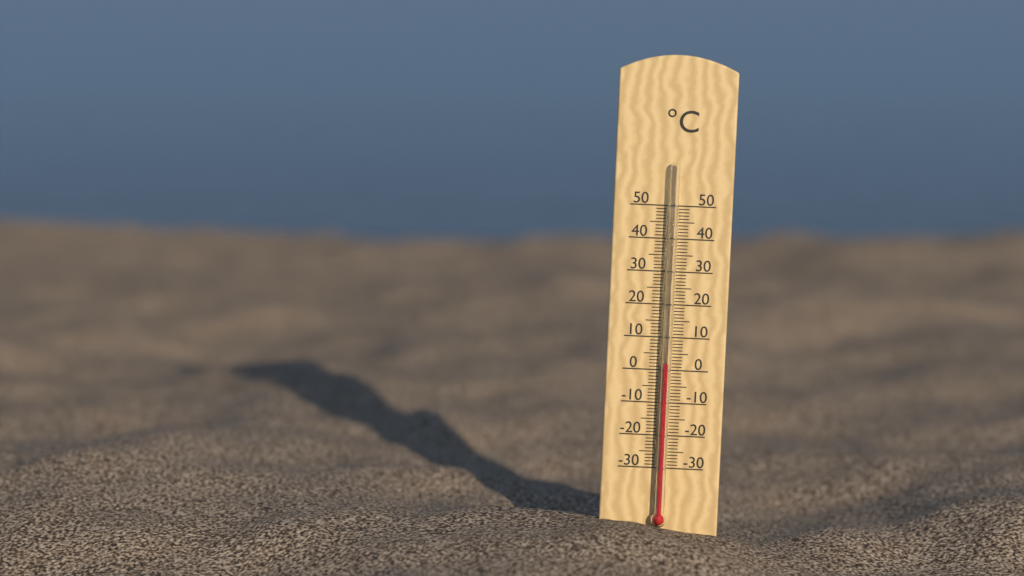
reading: 2 °C
